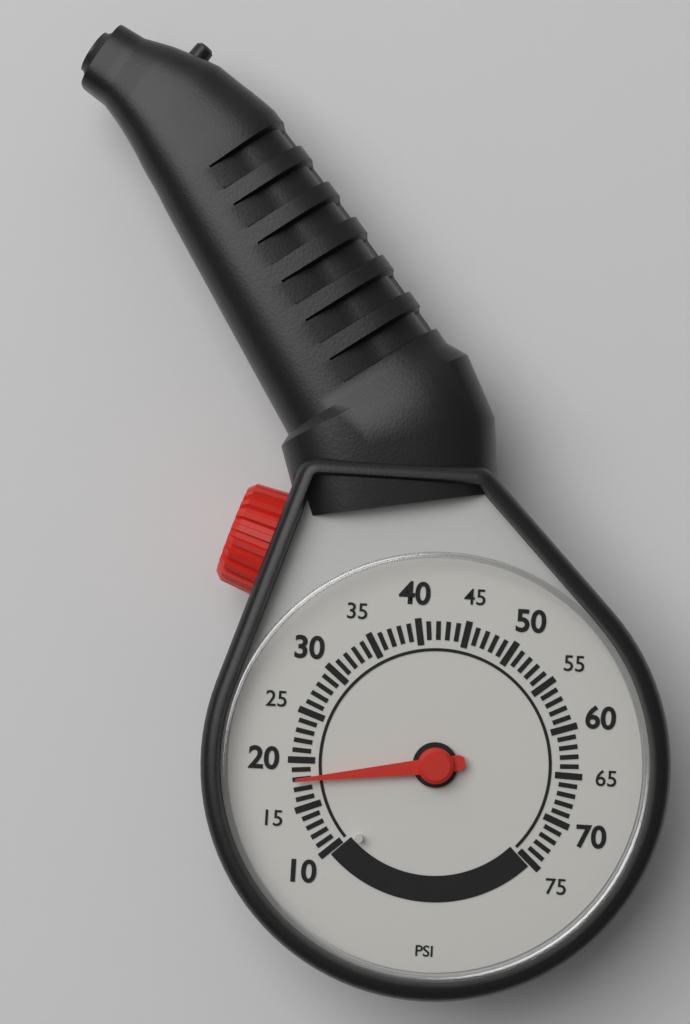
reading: 18 psi
